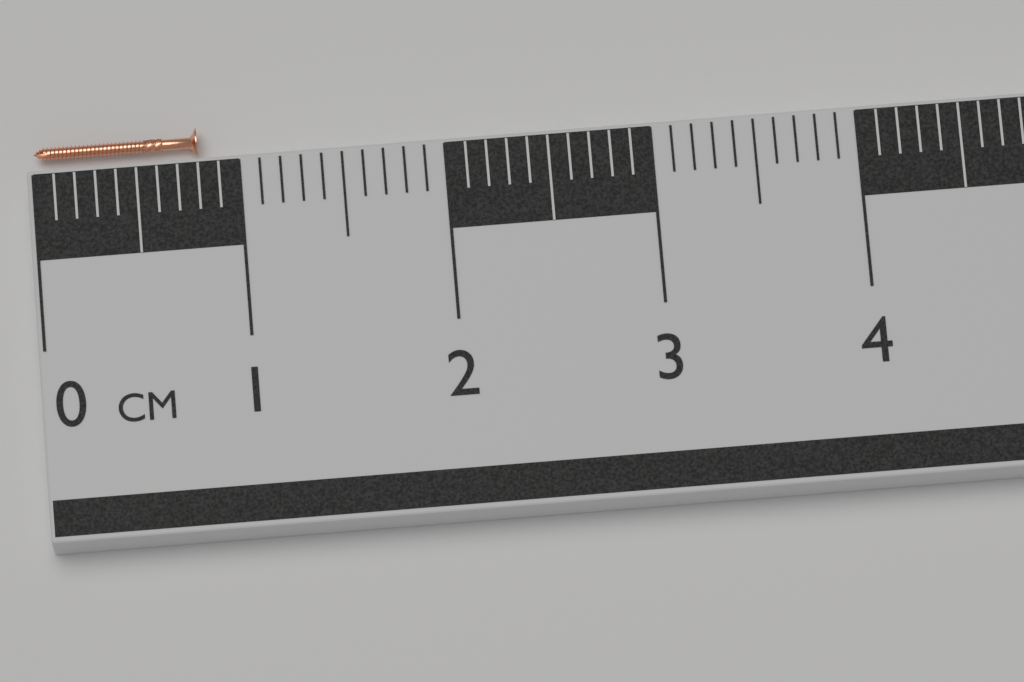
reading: 0.8 cm
